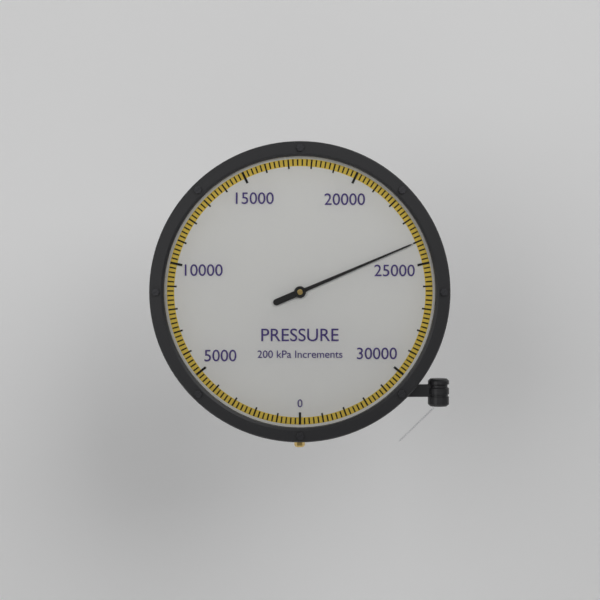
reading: 24000 kPa
